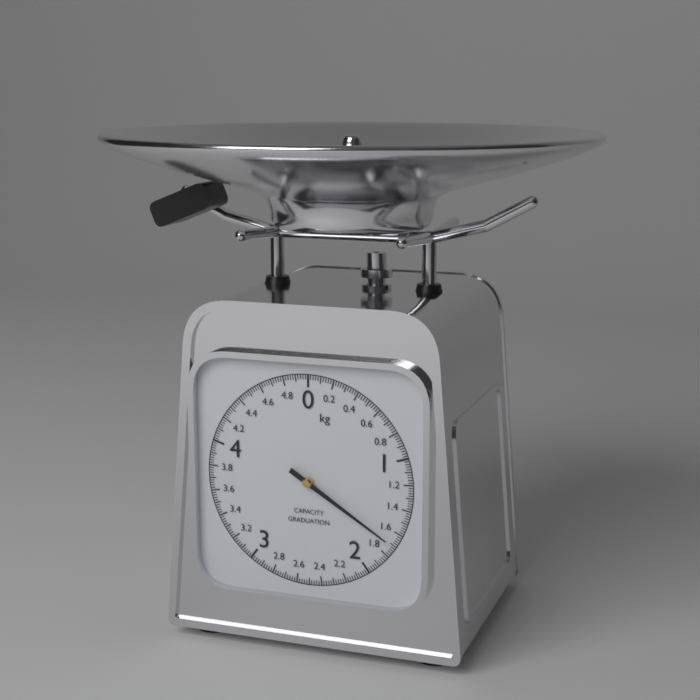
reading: 1.70 kg
